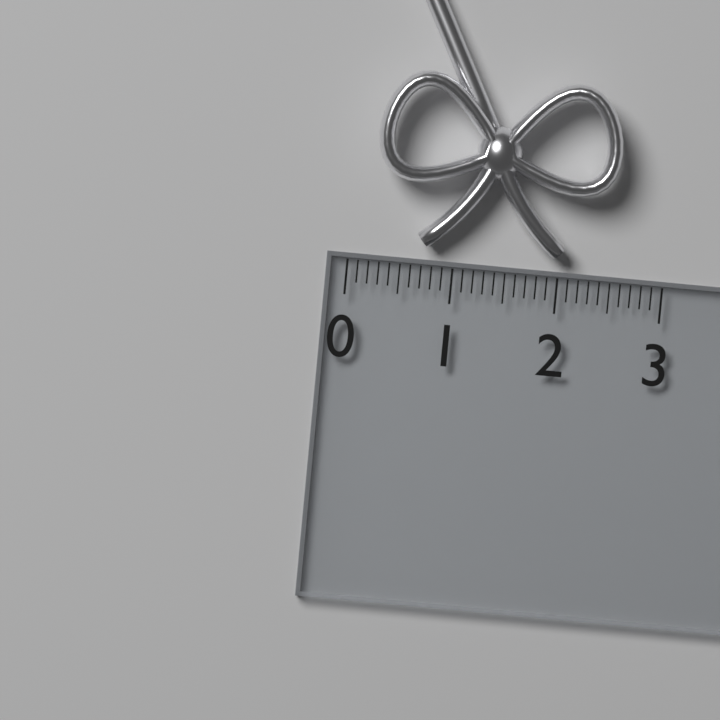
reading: 2.5 (no unit)
